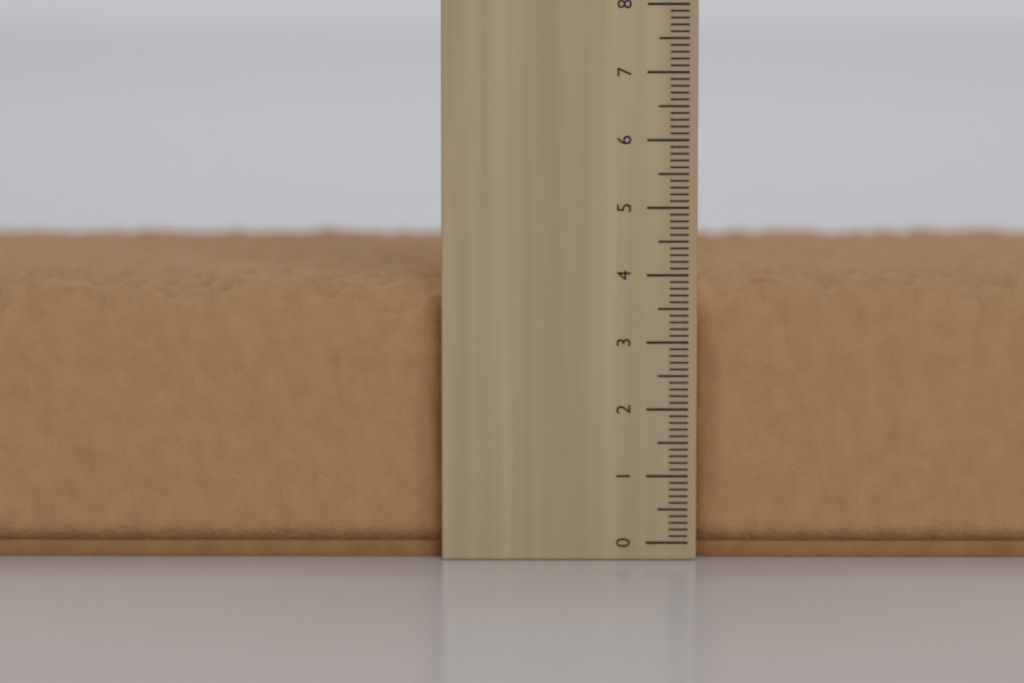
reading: 4.0 cm
